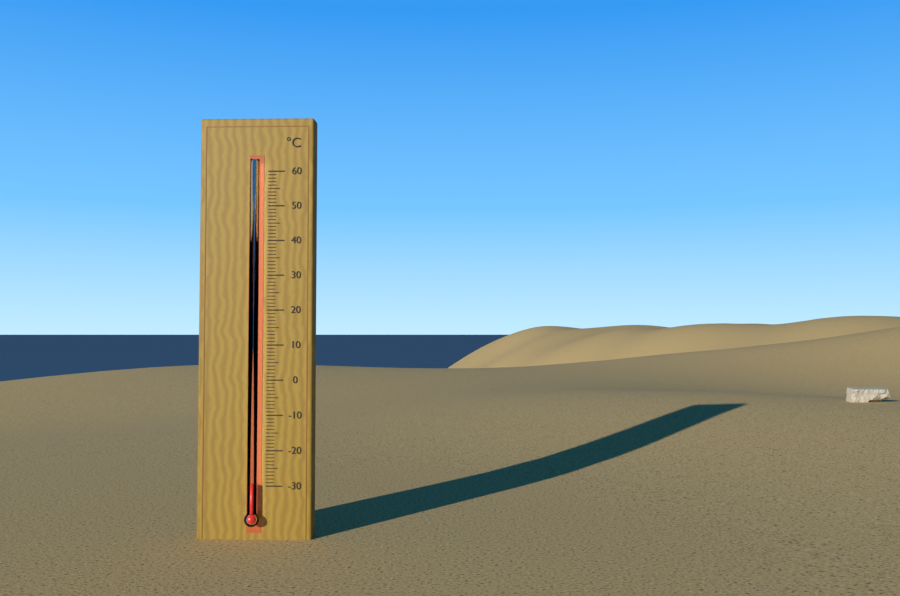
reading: -29 °C
